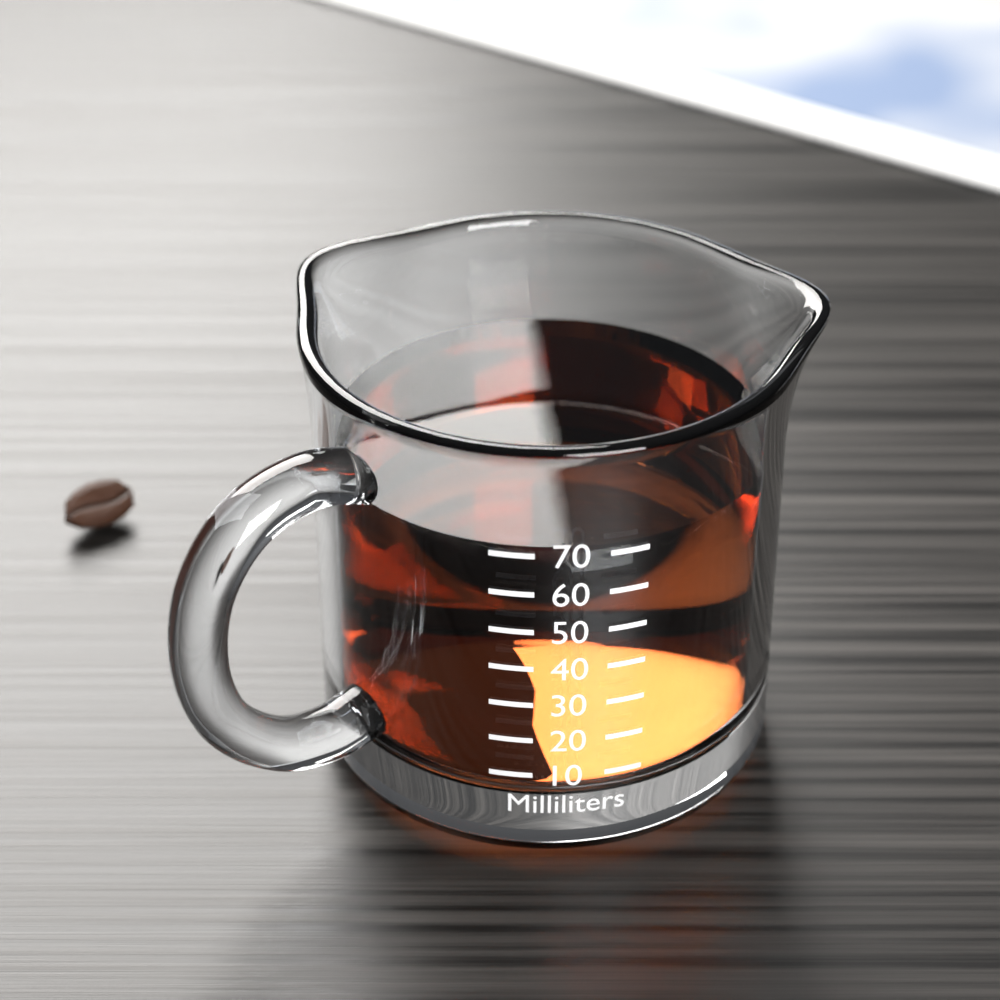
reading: 70 ml
